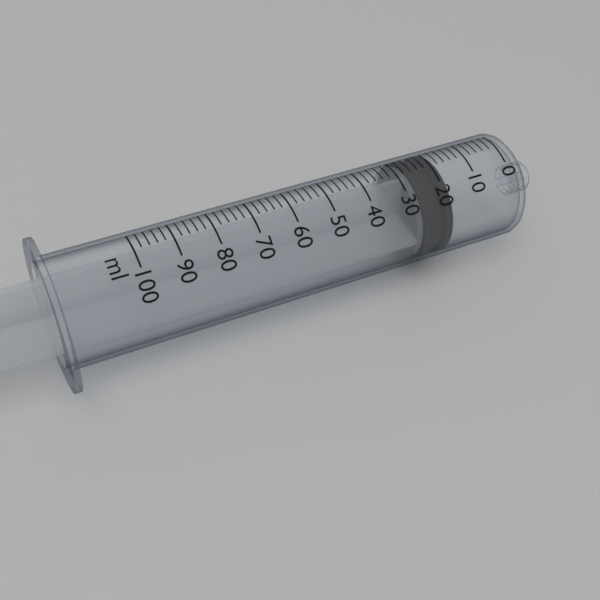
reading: 18 ml
